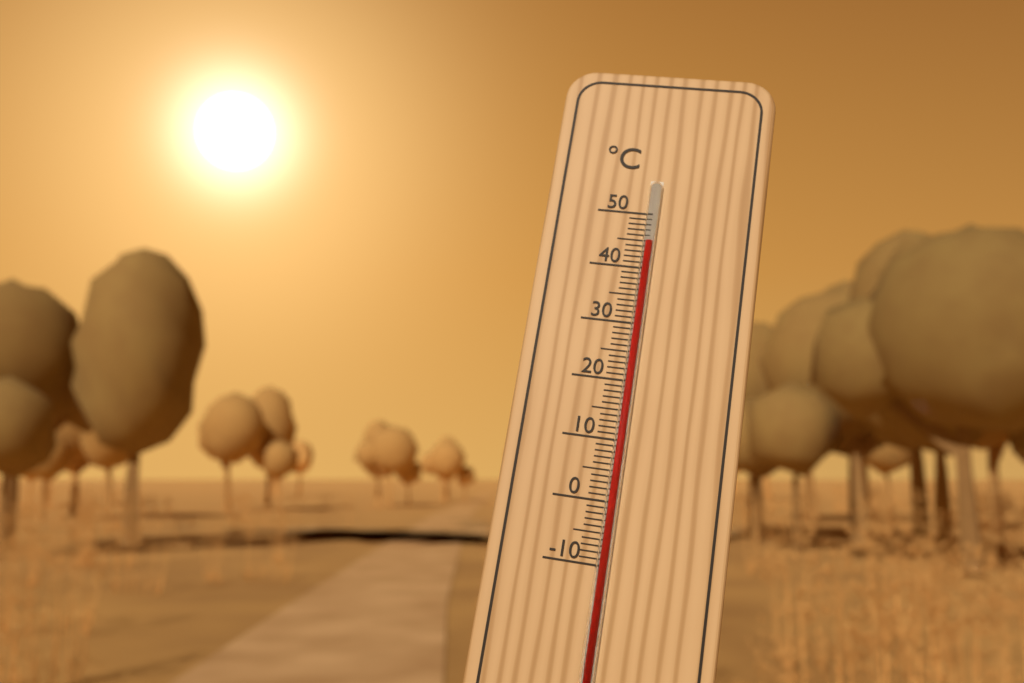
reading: 45 °C
